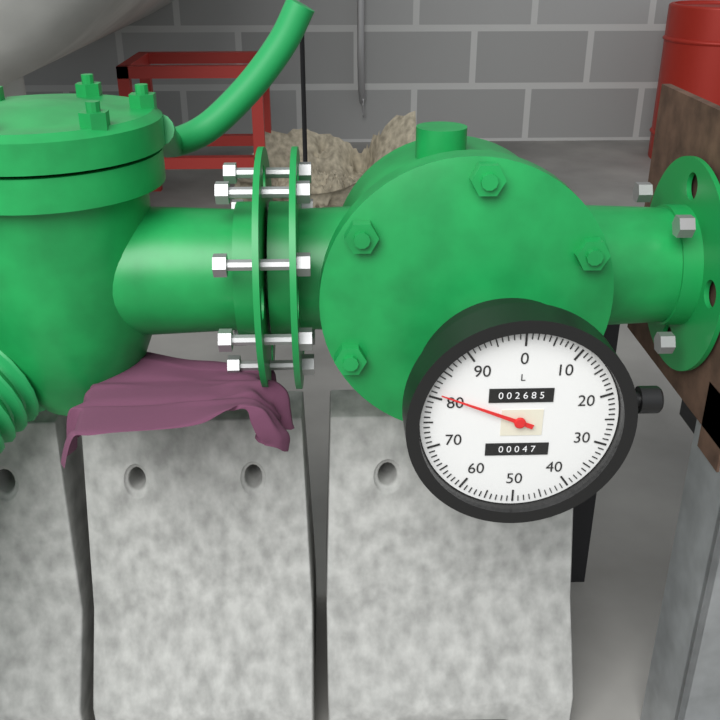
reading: 81 L
